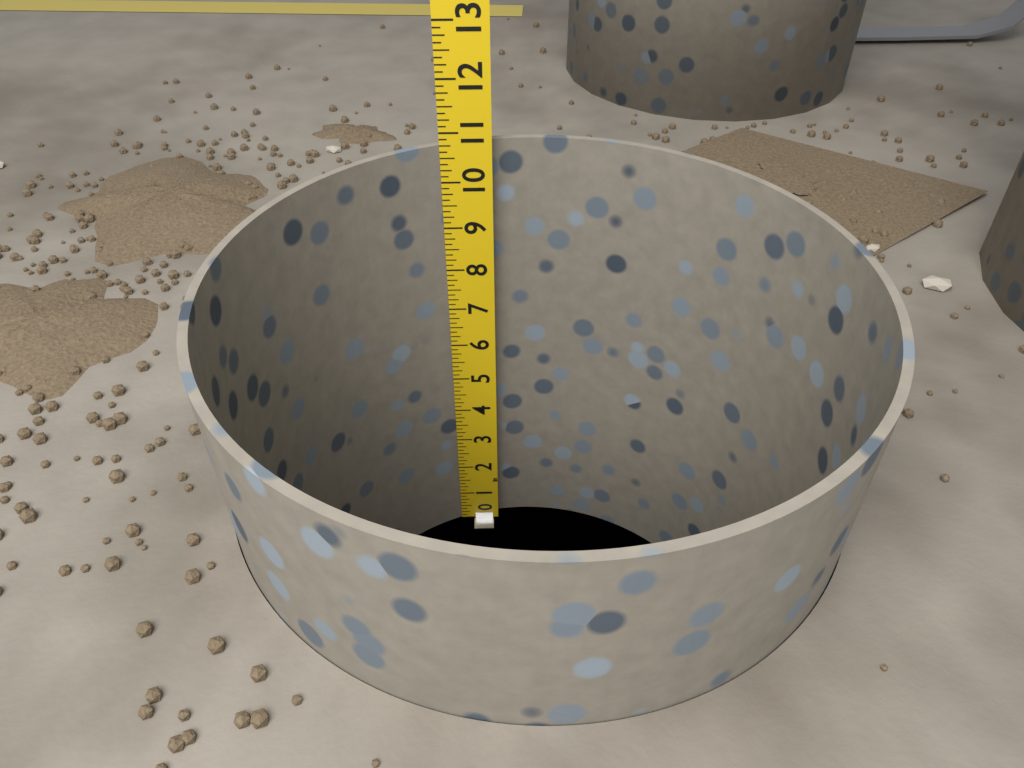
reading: 10.750 in
